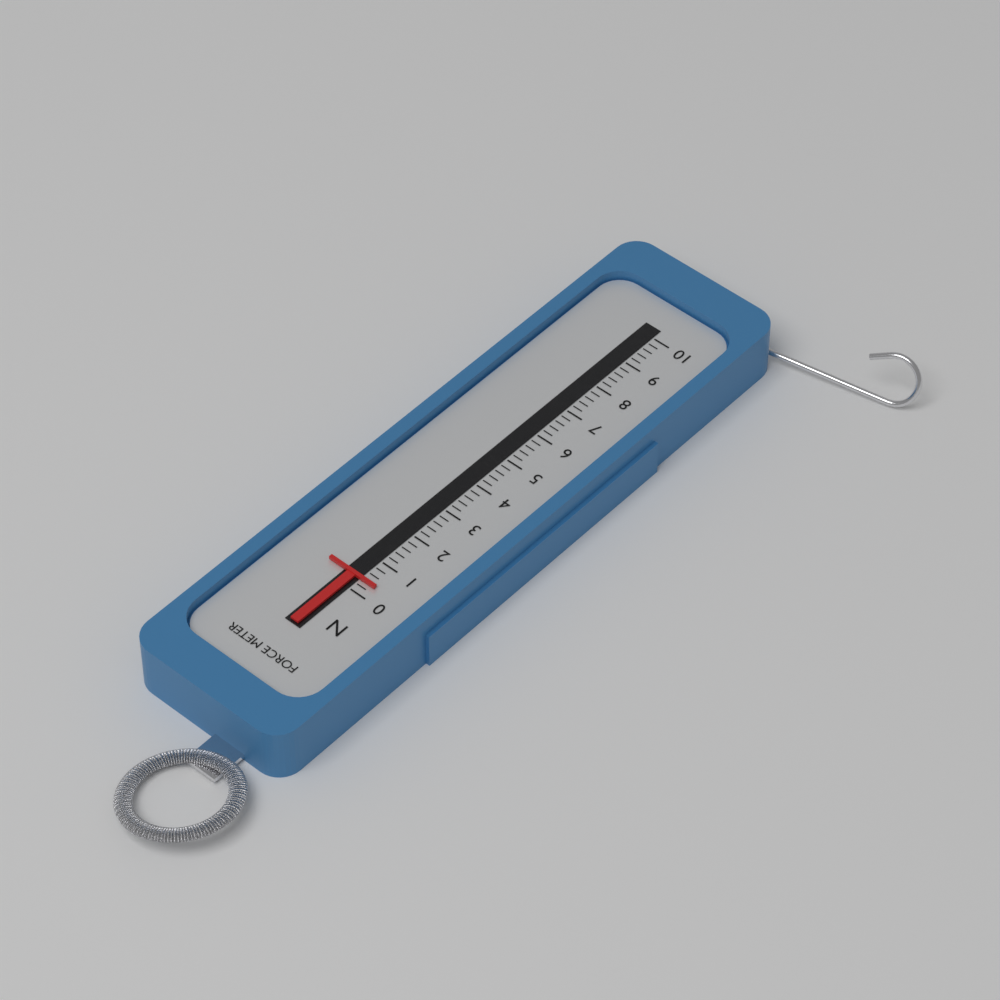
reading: 0.4 N
